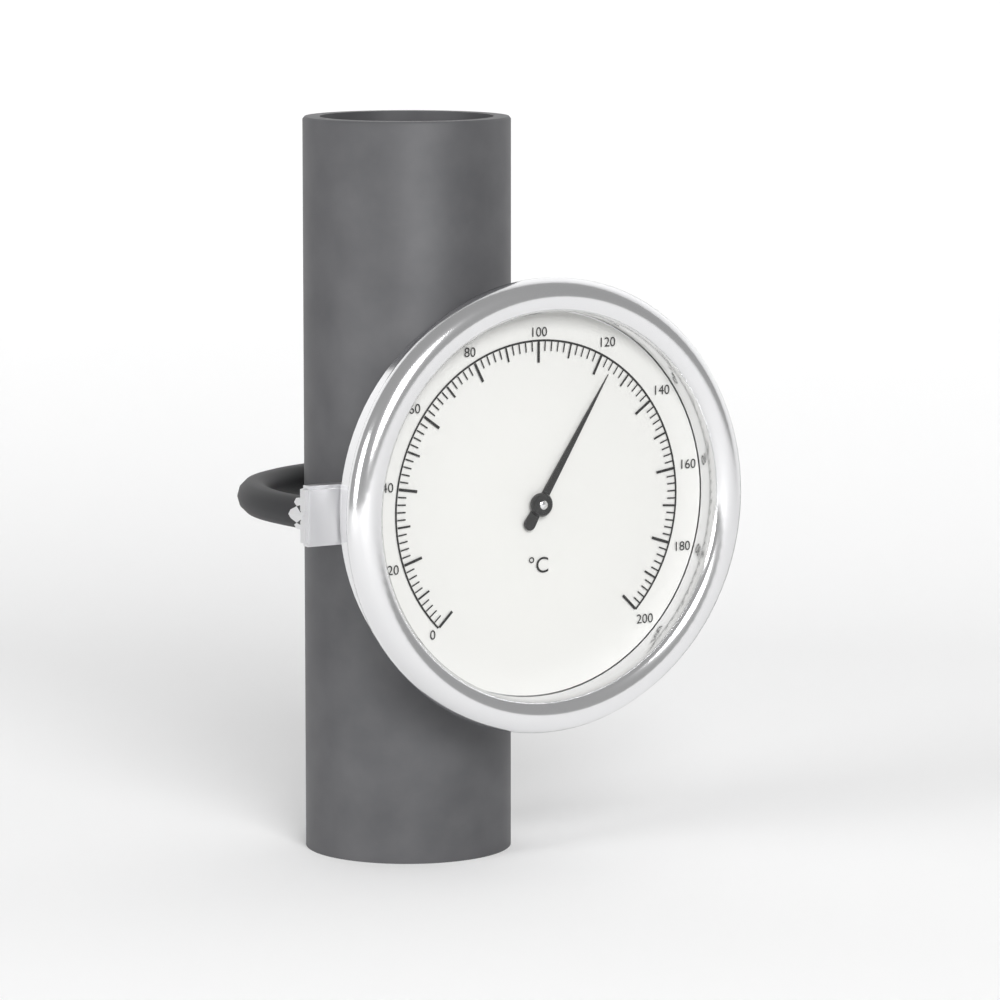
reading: 124 °C
